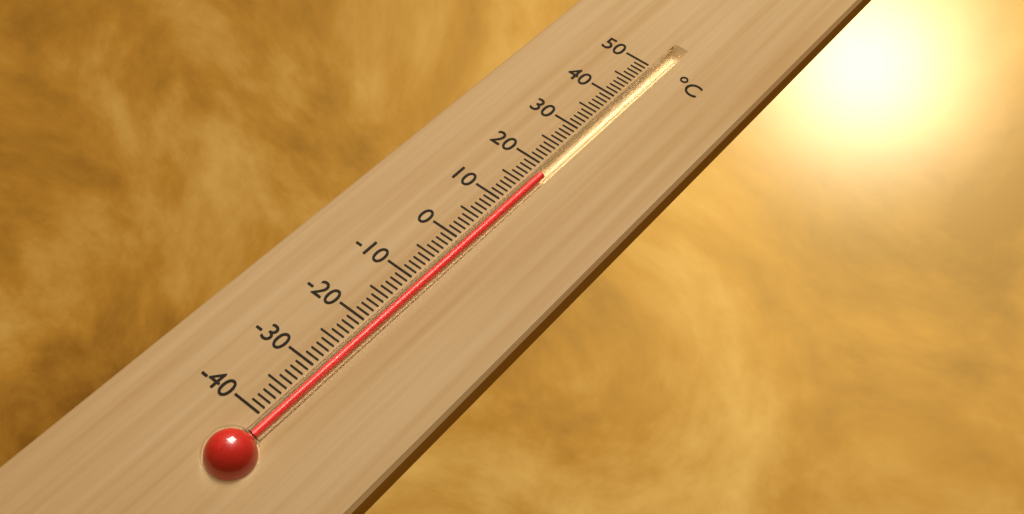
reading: 18 °C
